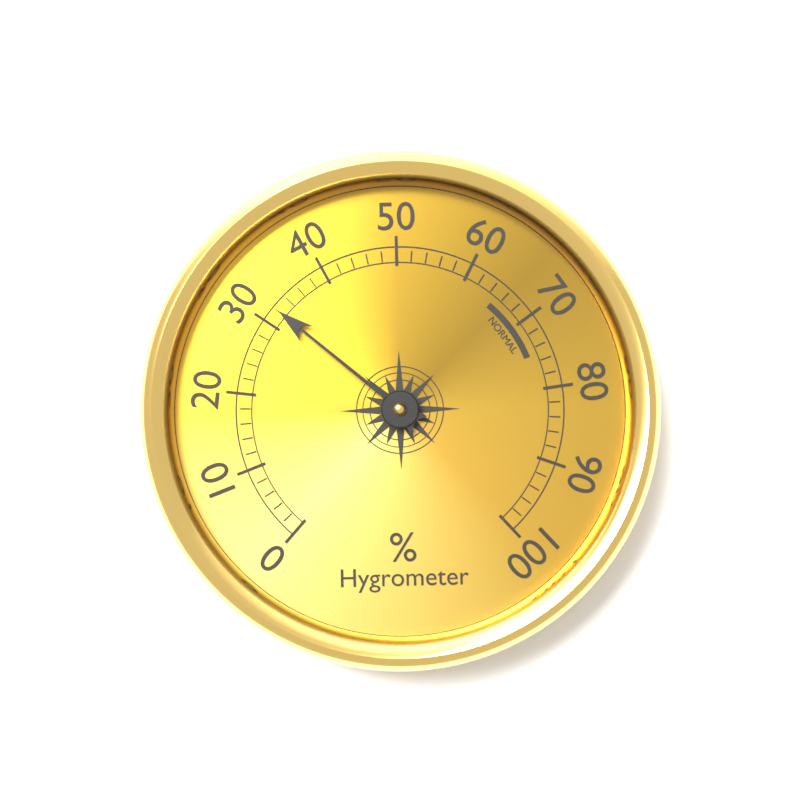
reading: 32 %
